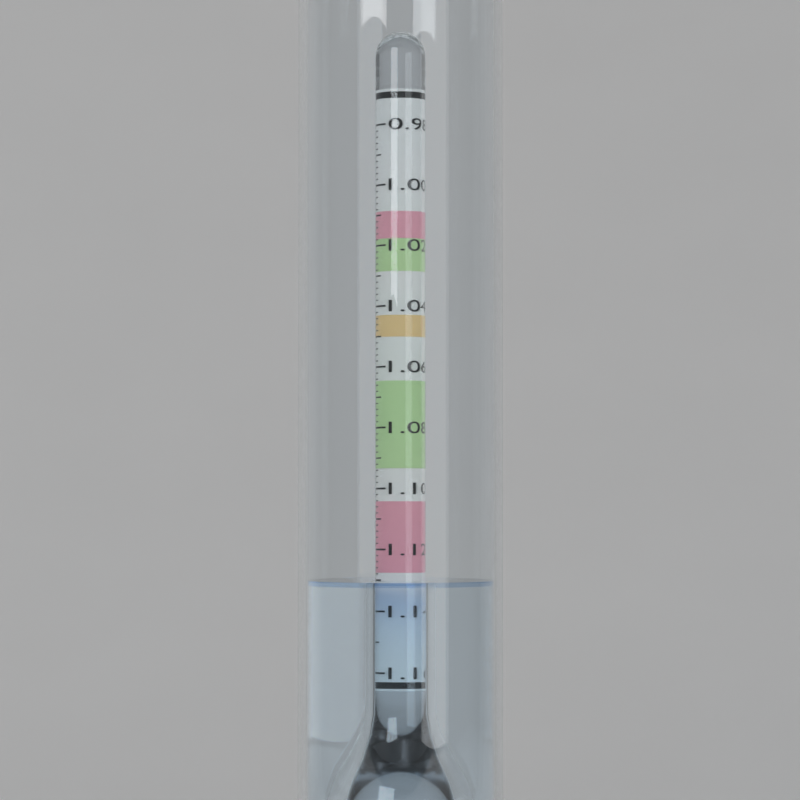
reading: 1.130 (no unit)
